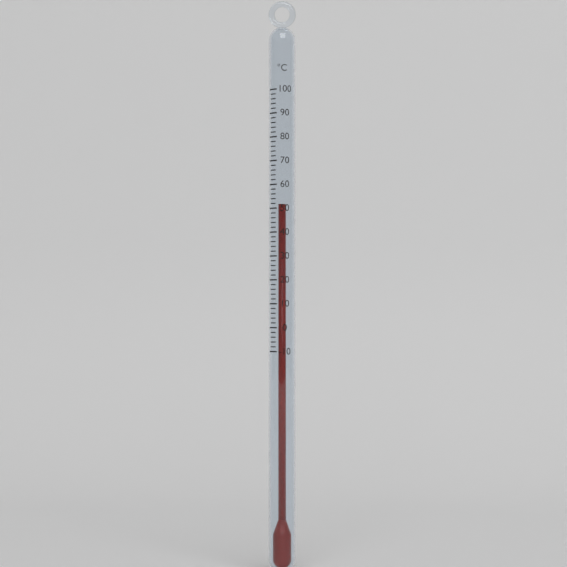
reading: 52 °C
